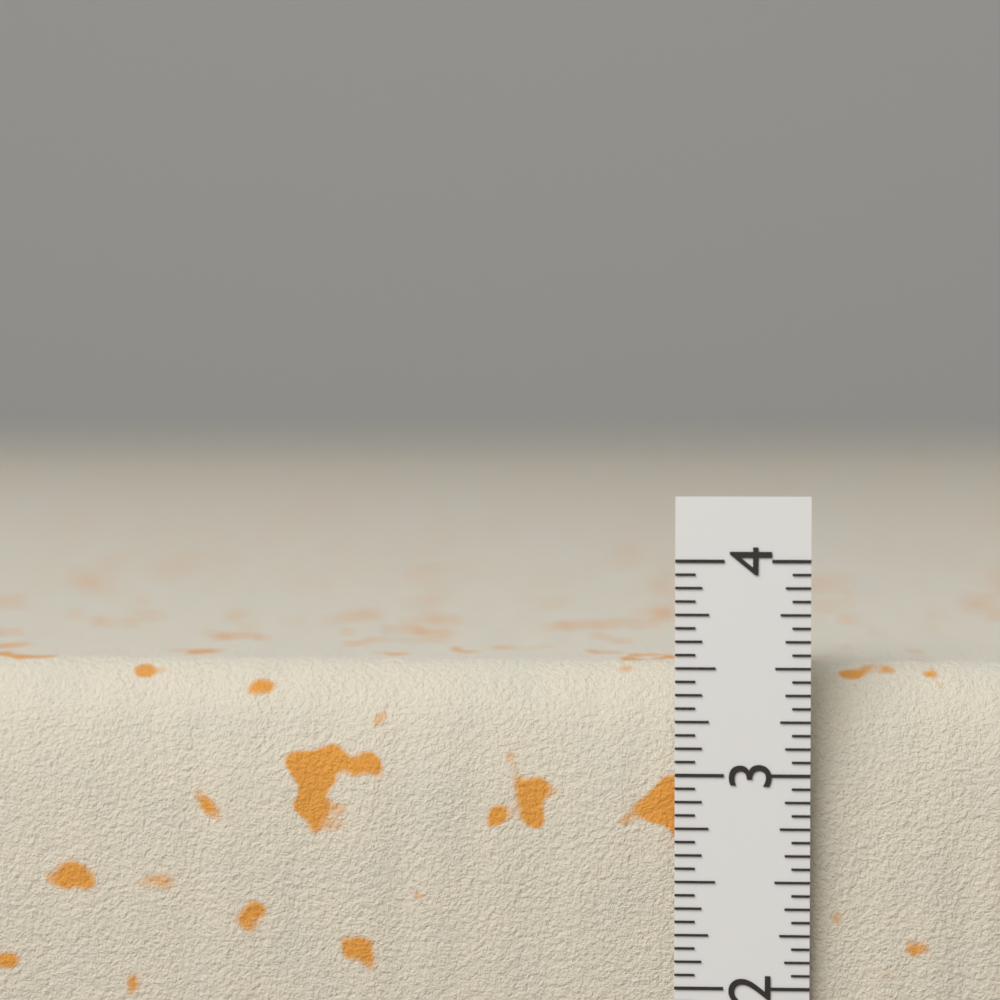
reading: 3.5000 in
